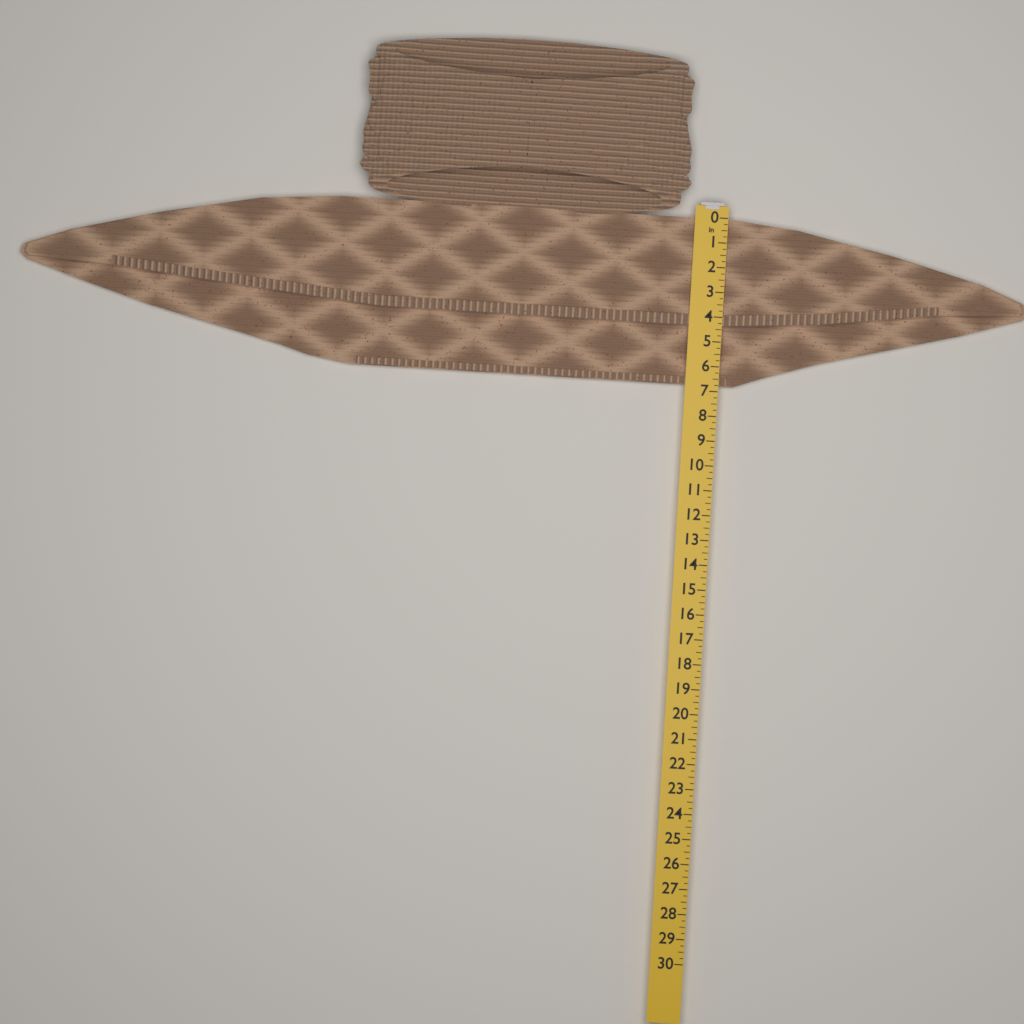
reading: 6.75 in
